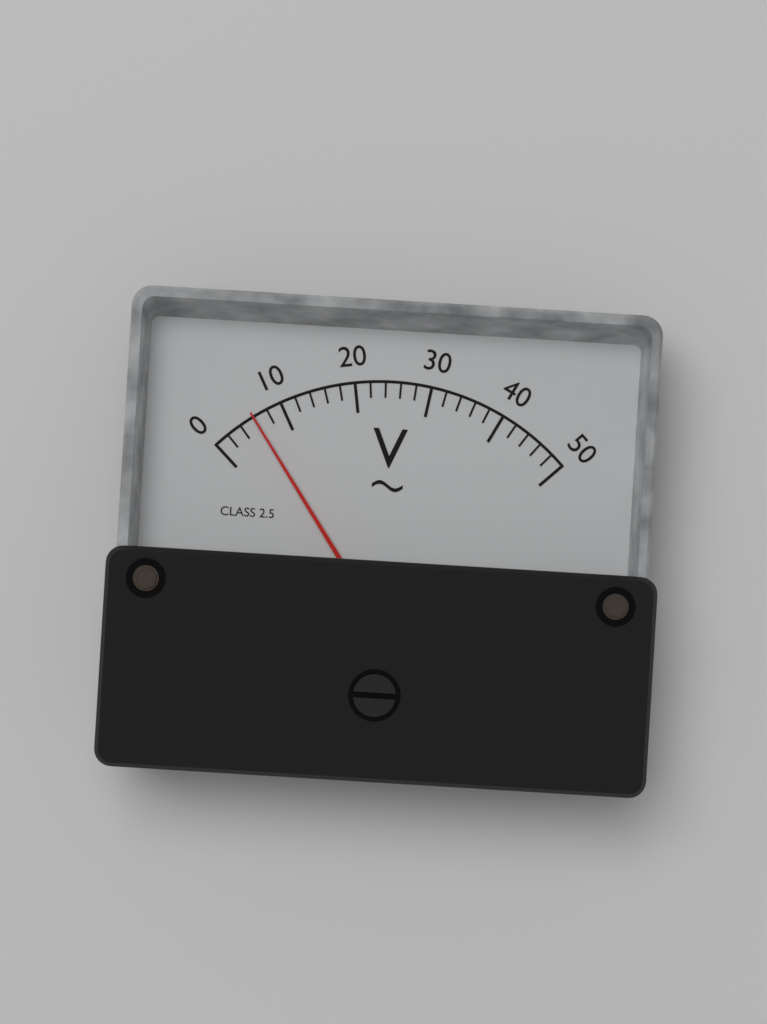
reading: 6 V
